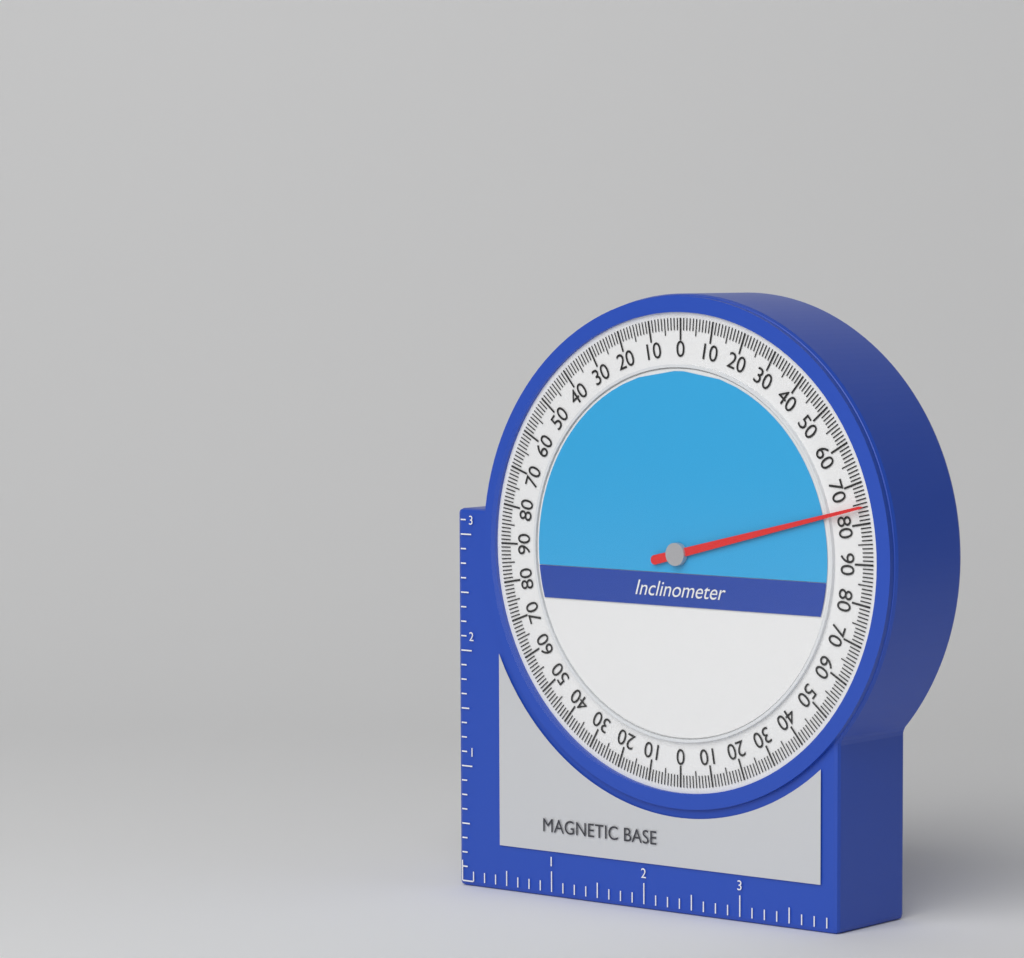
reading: 76 (no unit)
